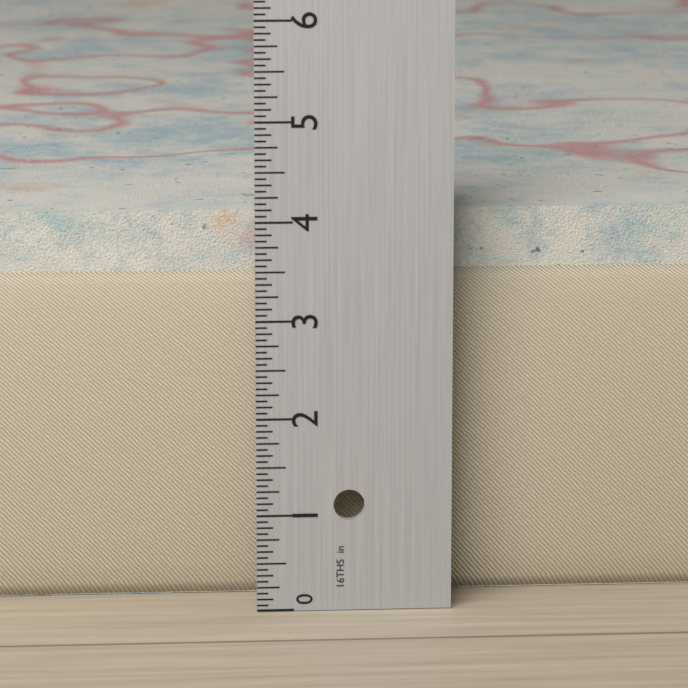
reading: 4.0000 in
